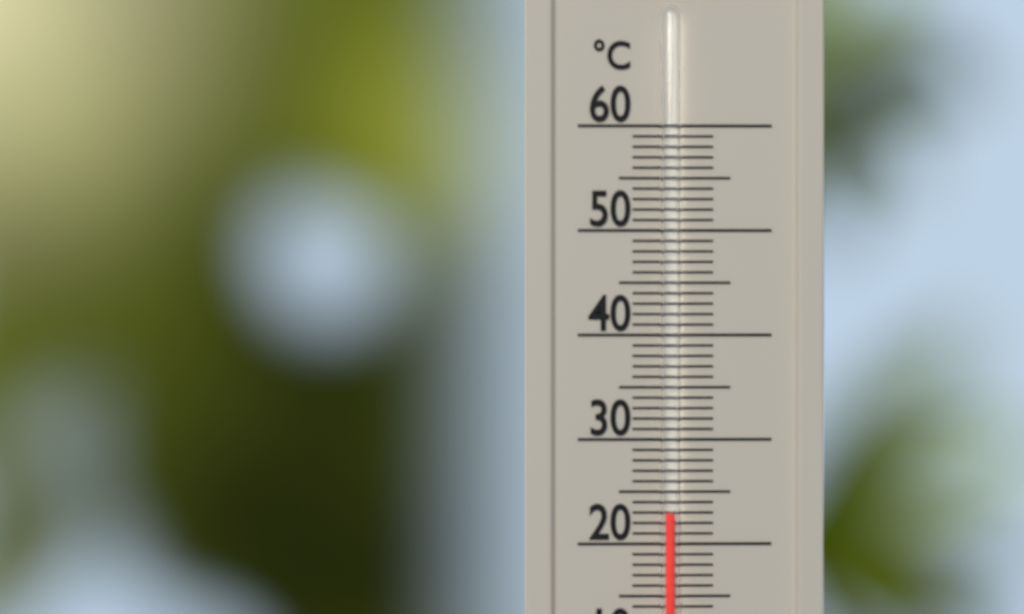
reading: 23 °C
